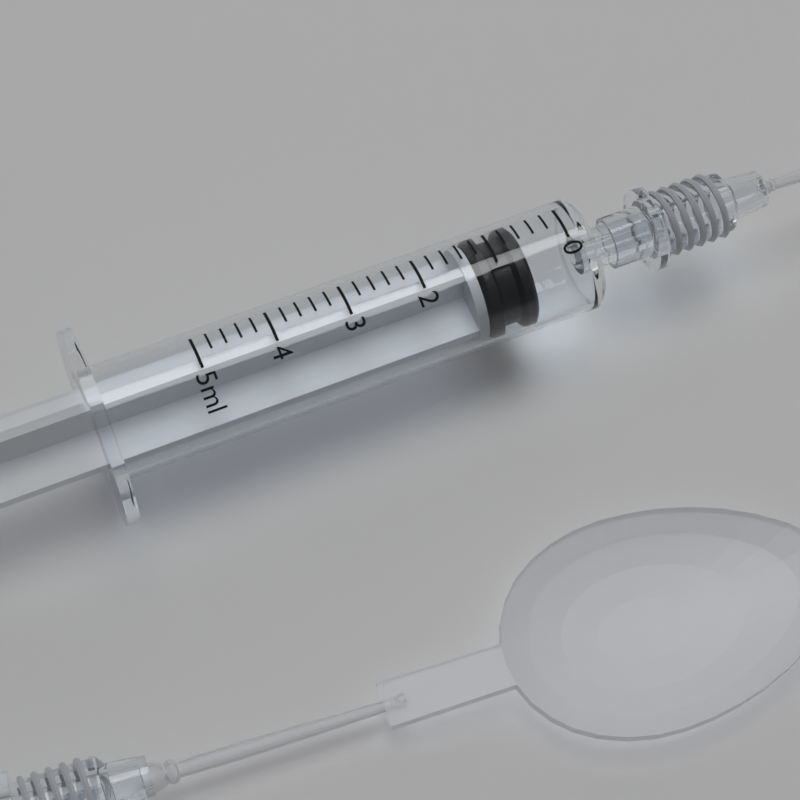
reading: 0.6 ml
